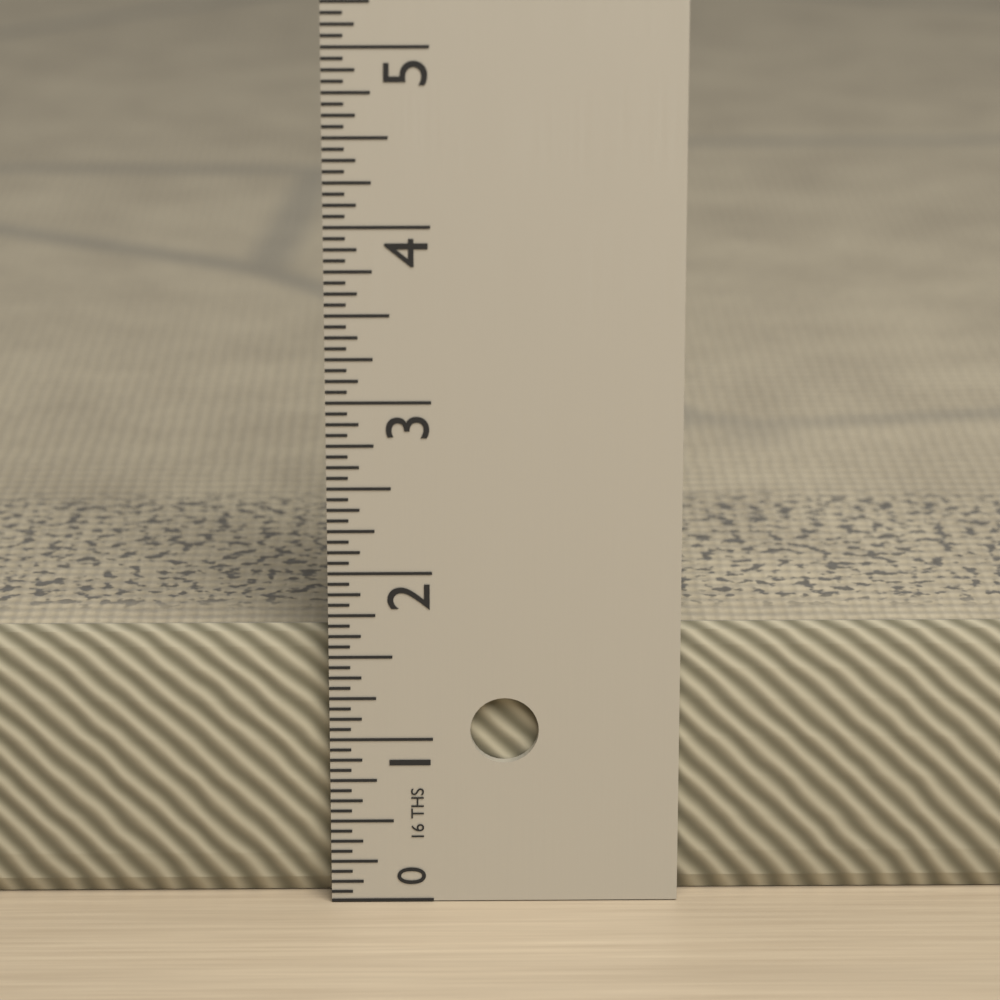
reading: 1.6250 in
